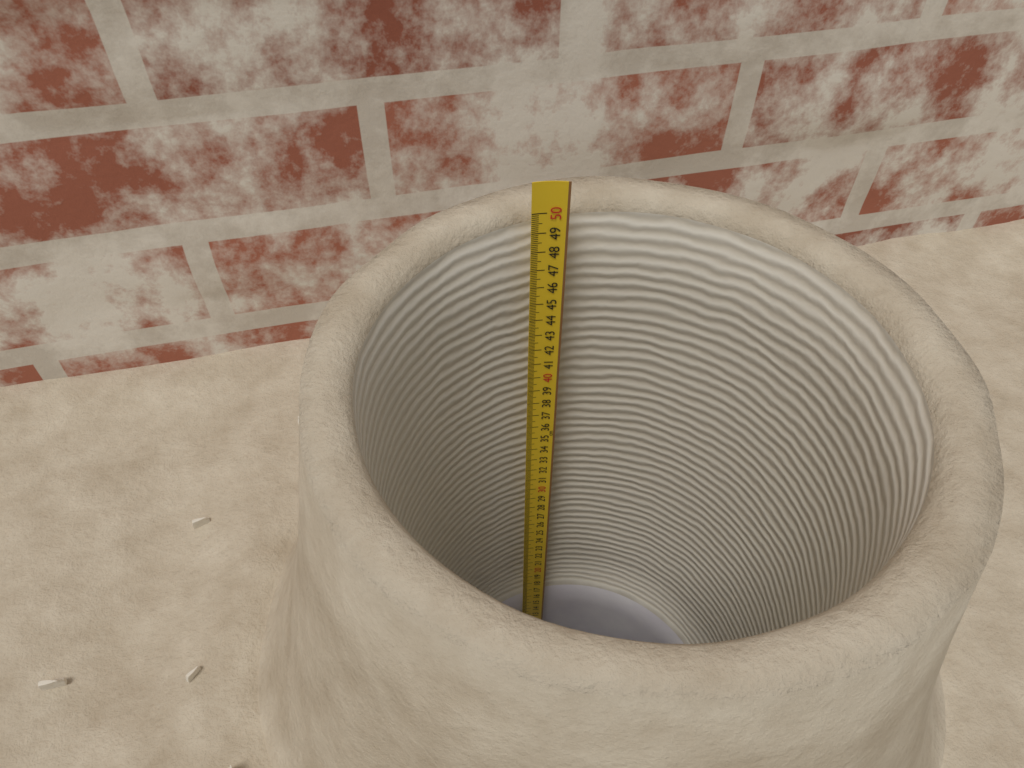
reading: 49.7 cm
